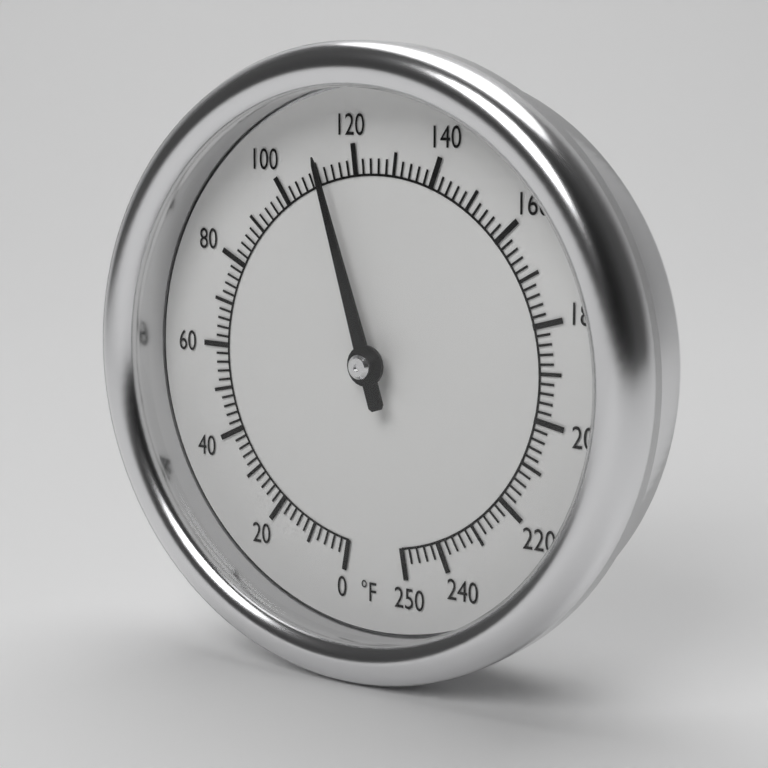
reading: 112 °F
